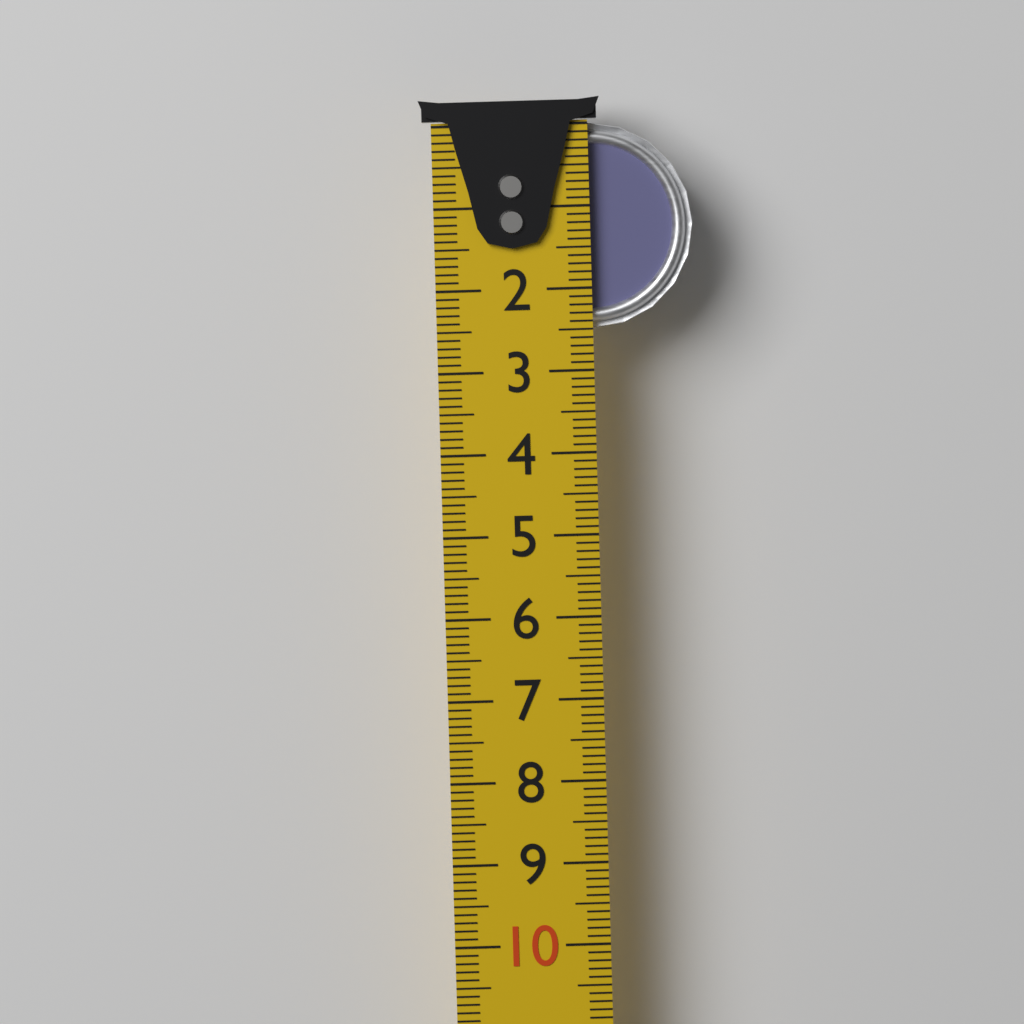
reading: 2.5 cm
